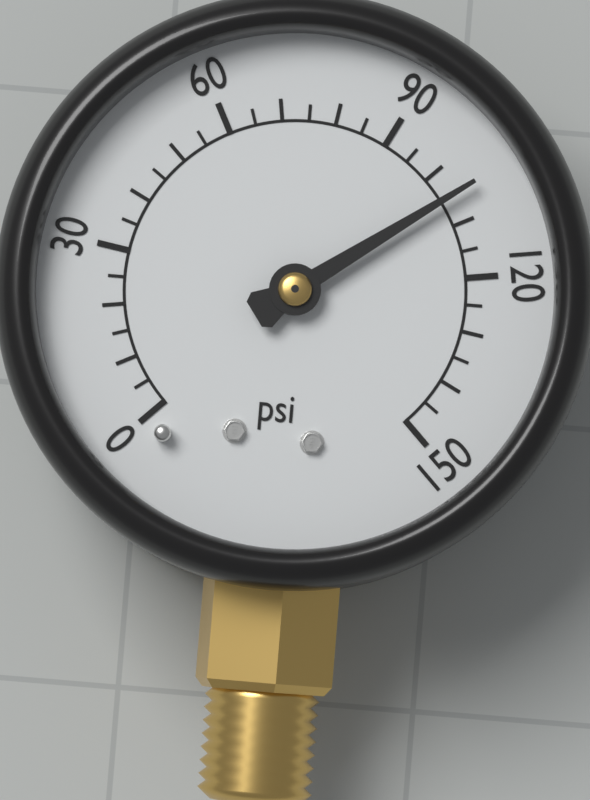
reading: 105 psi
